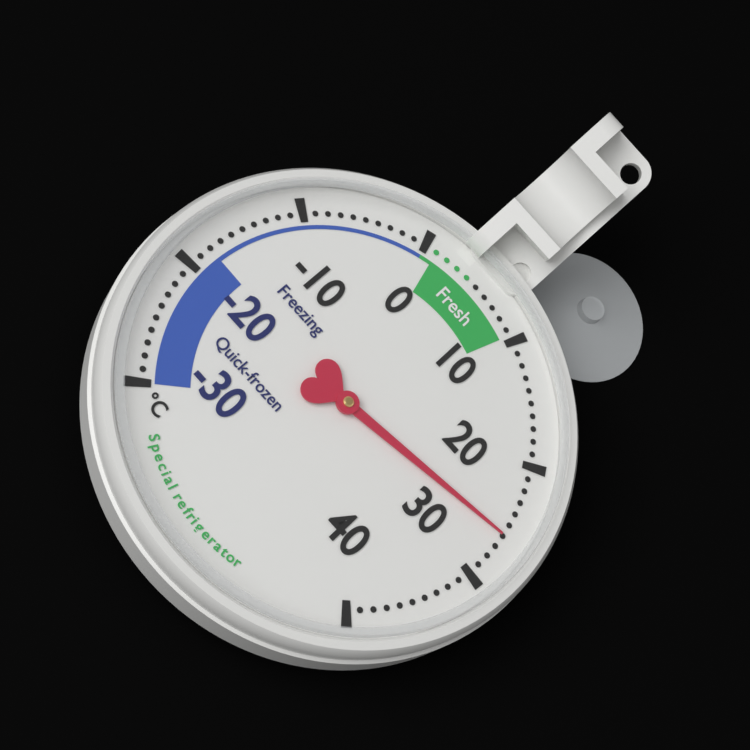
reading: 26 °C
